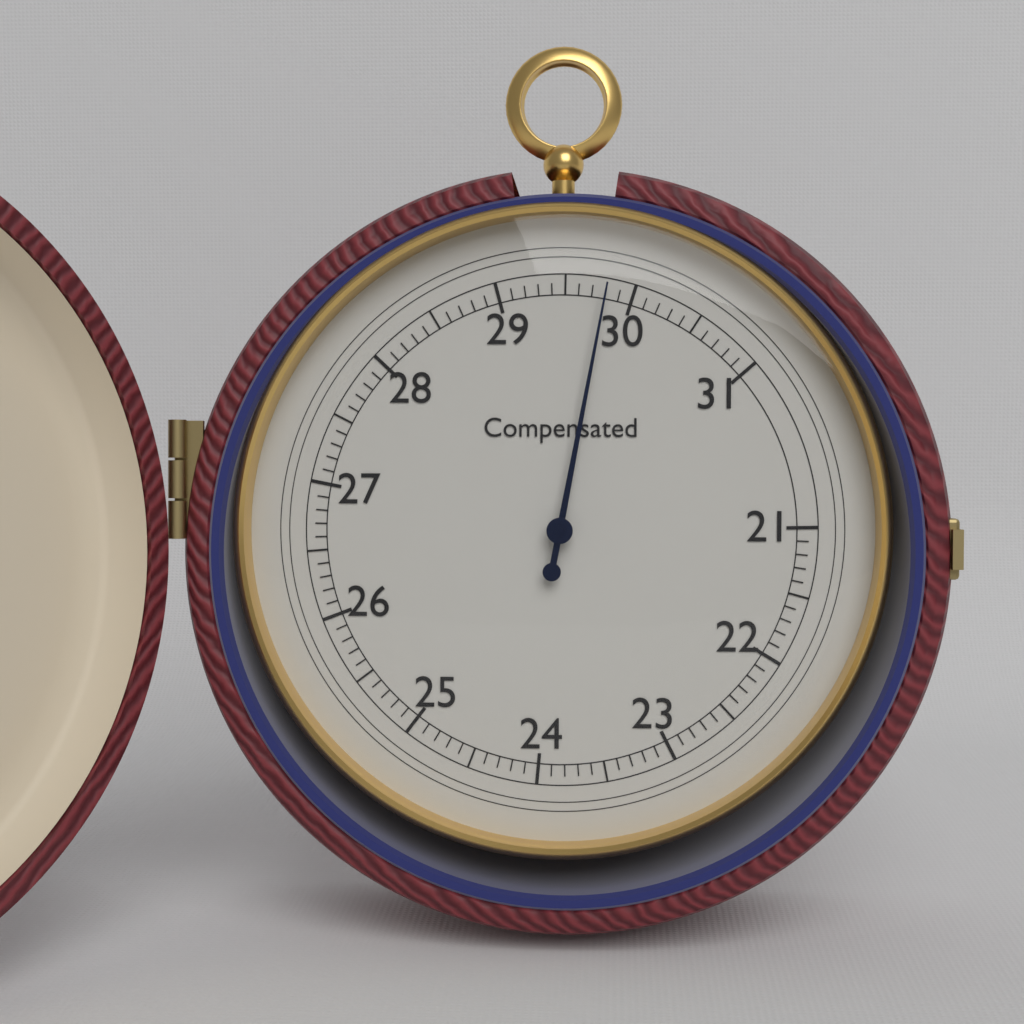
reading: 29.8 (no unit)
